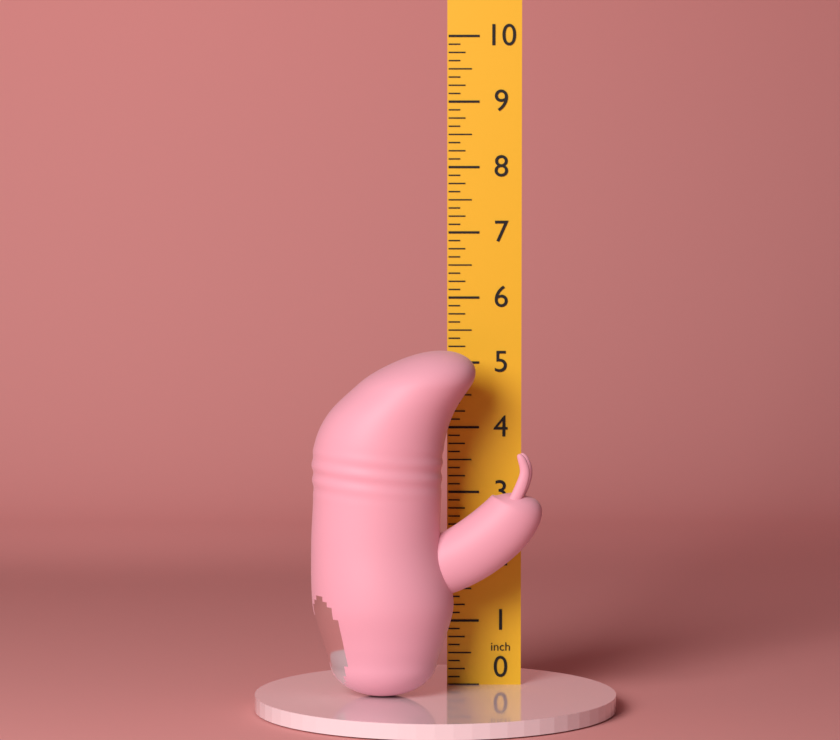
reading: 5.250 in
